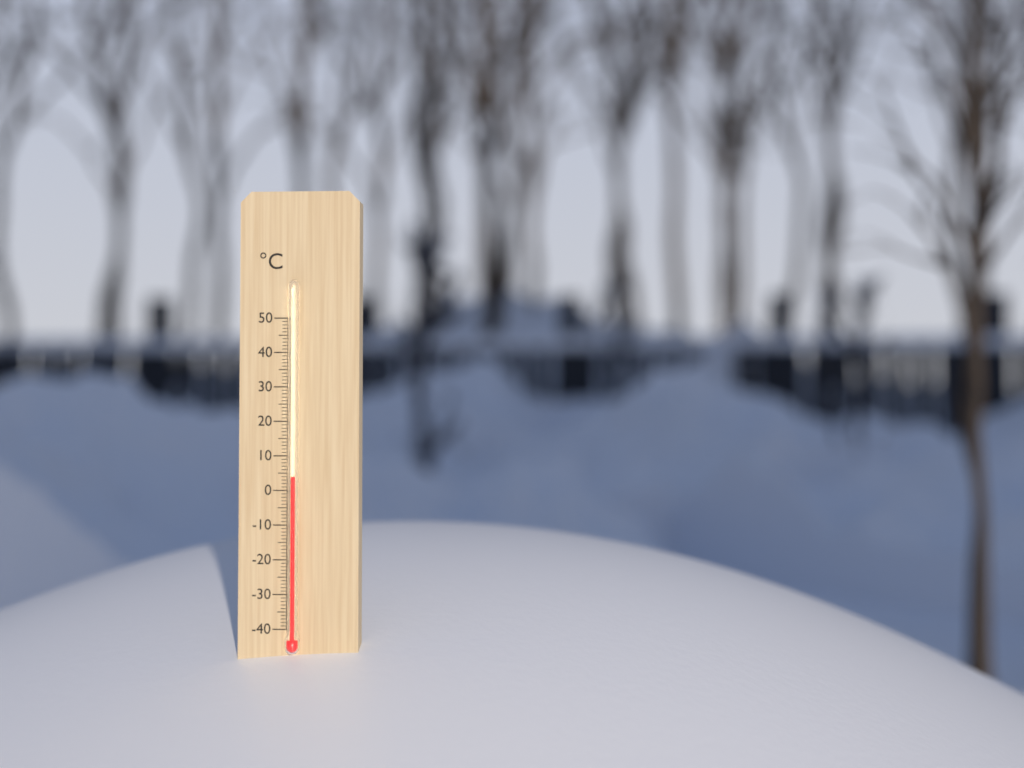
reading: 4 °C
